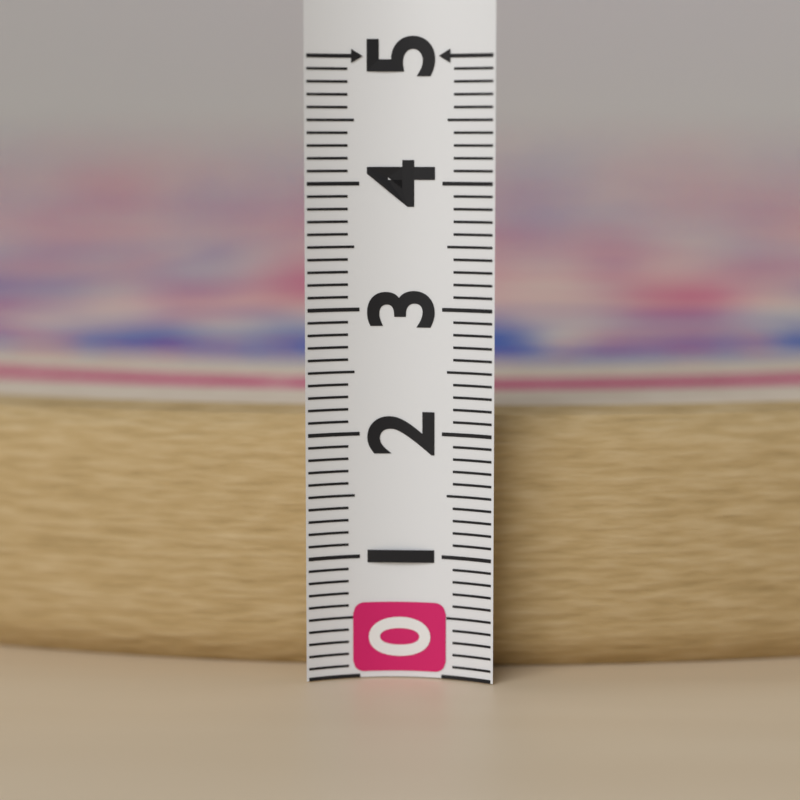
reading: 2.1 (no unit)
